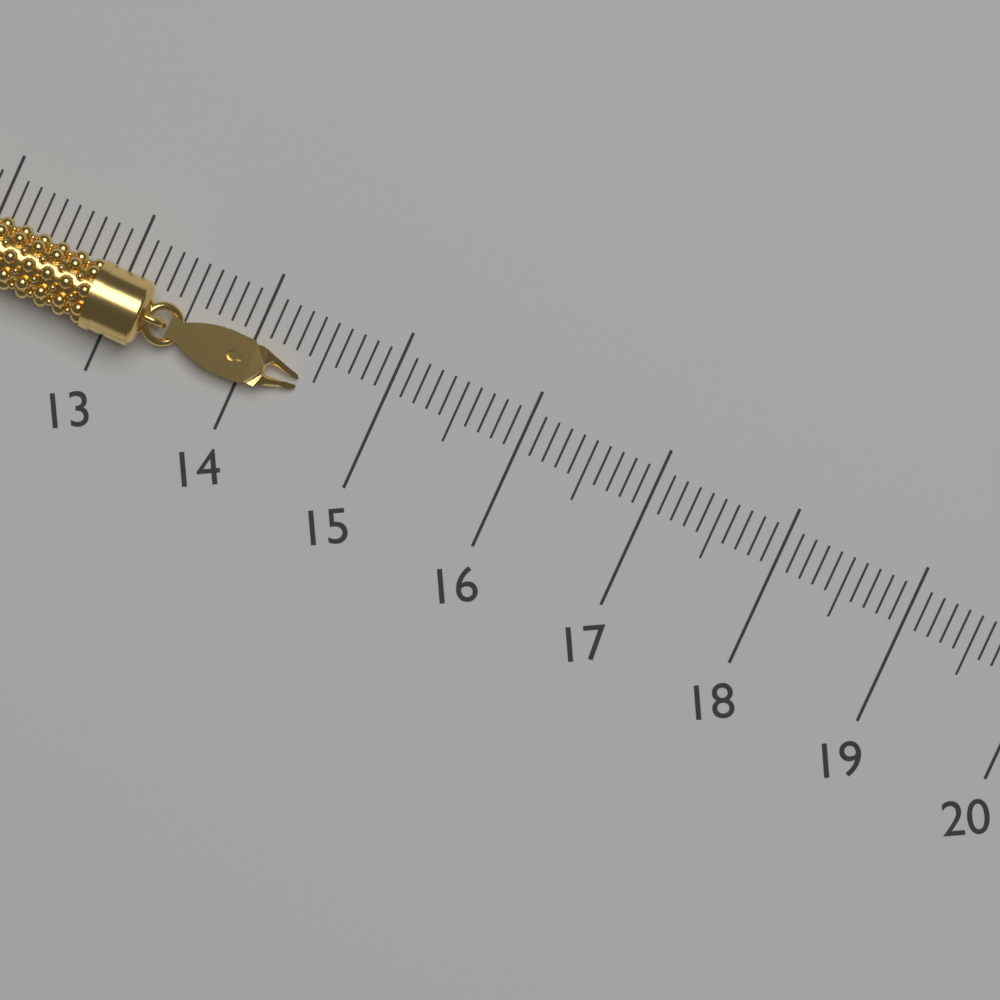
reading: 14.4 (no unit)
